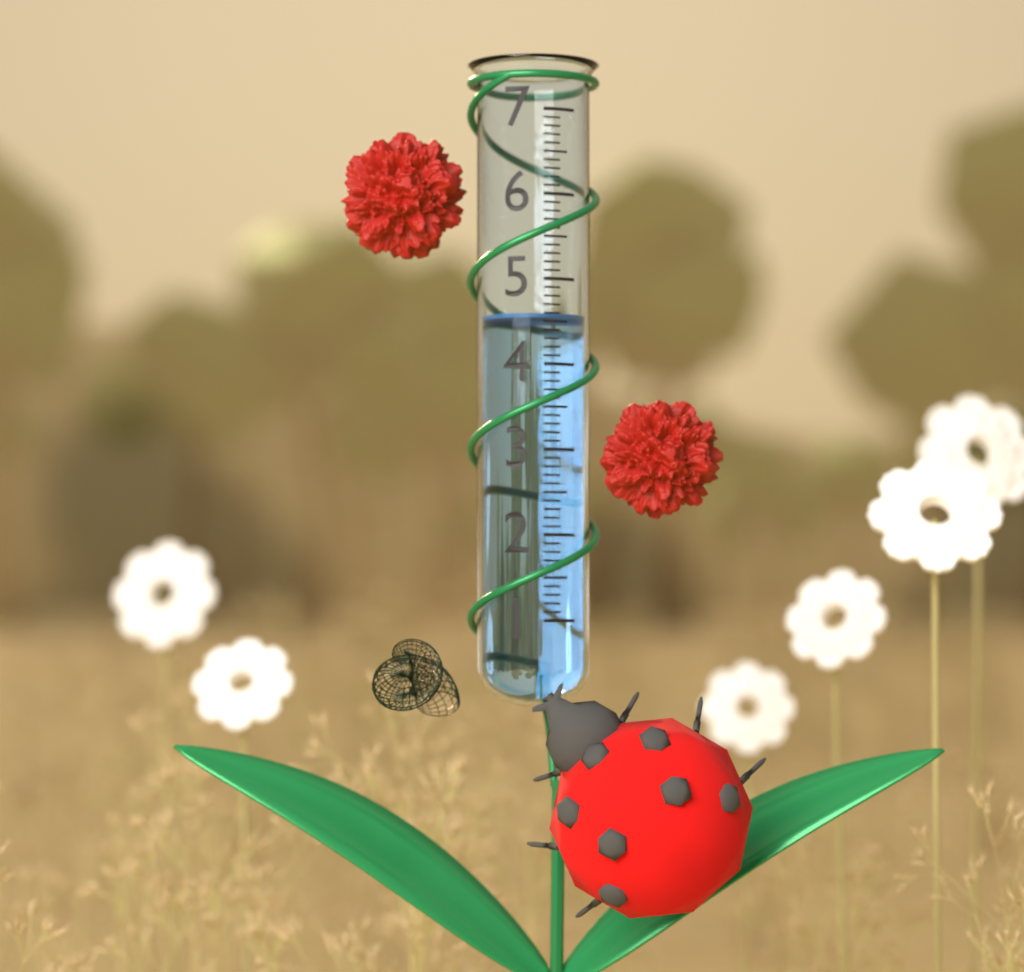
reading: 4.6 (no unit)
